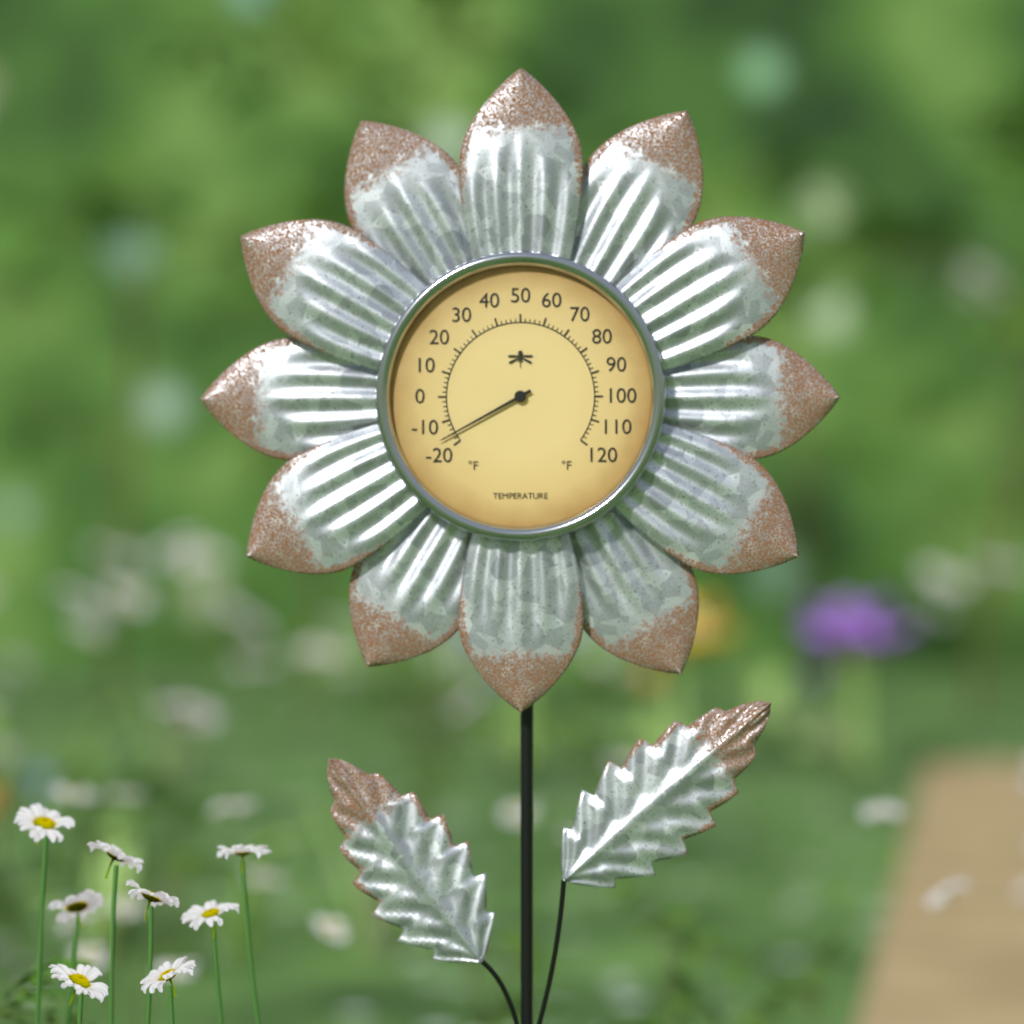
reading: -16 °F
